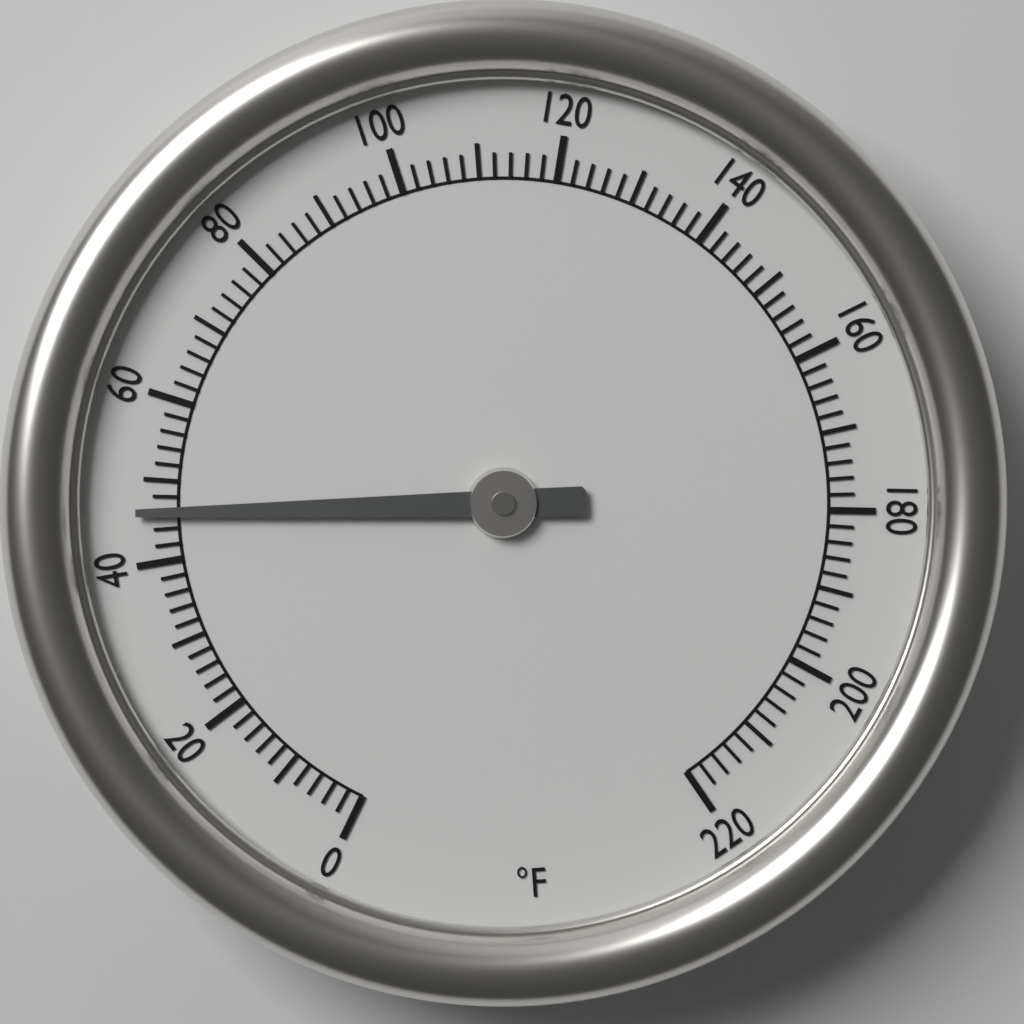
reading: 46 °F
